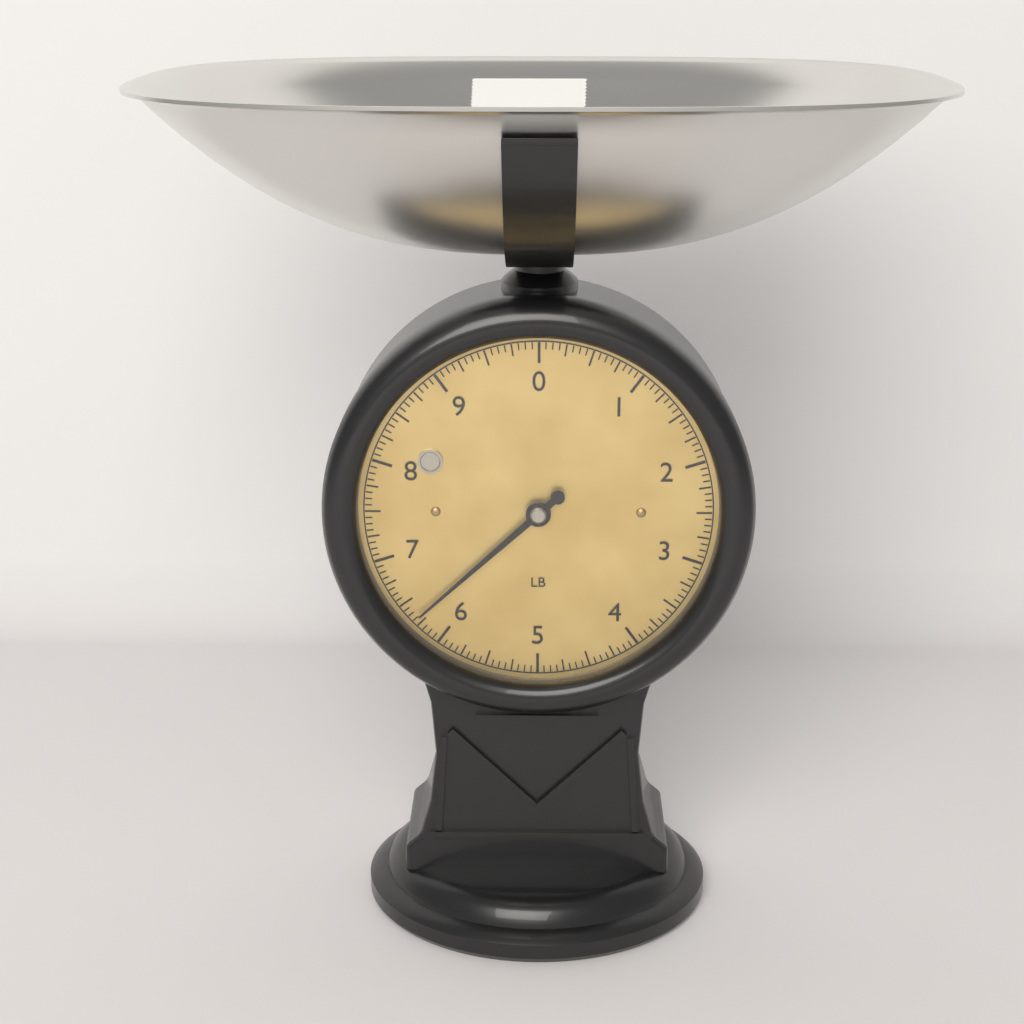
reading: 6.3125 lb
